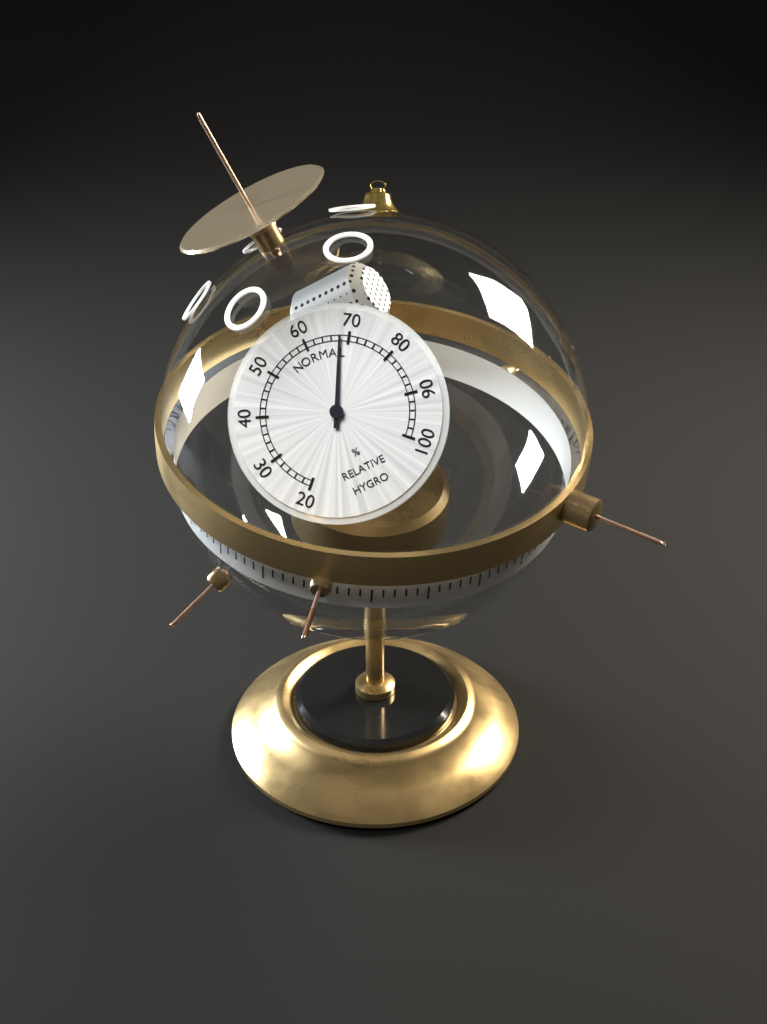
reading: 68 %
